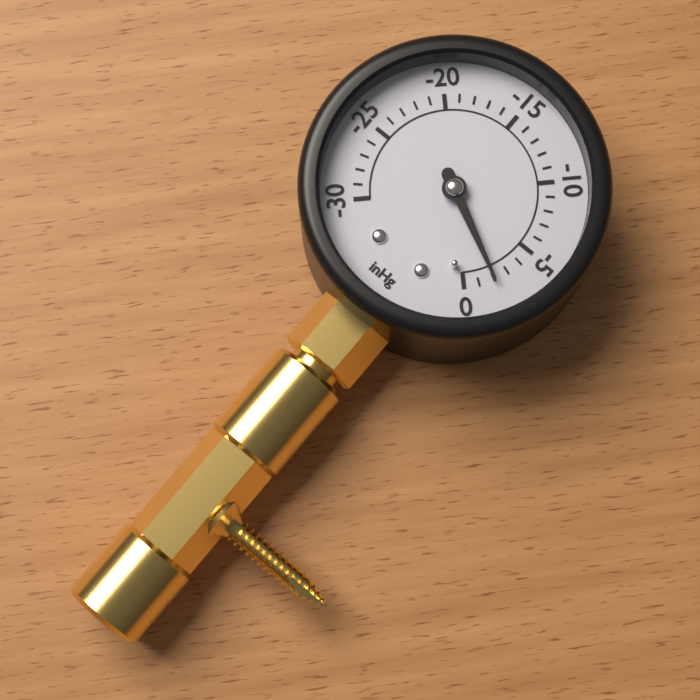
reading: -2 inHg
